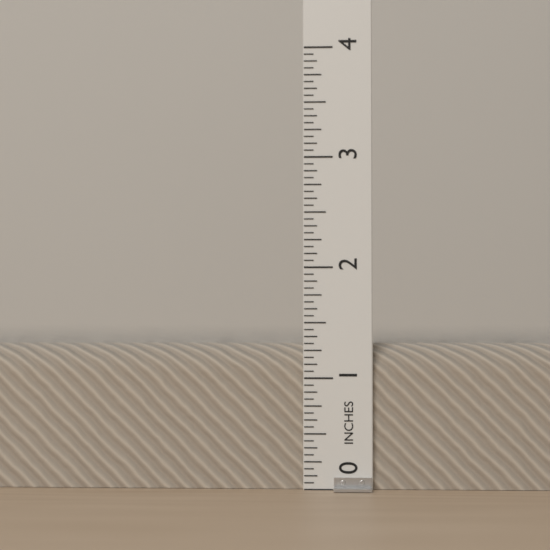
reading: 1.3125 in
